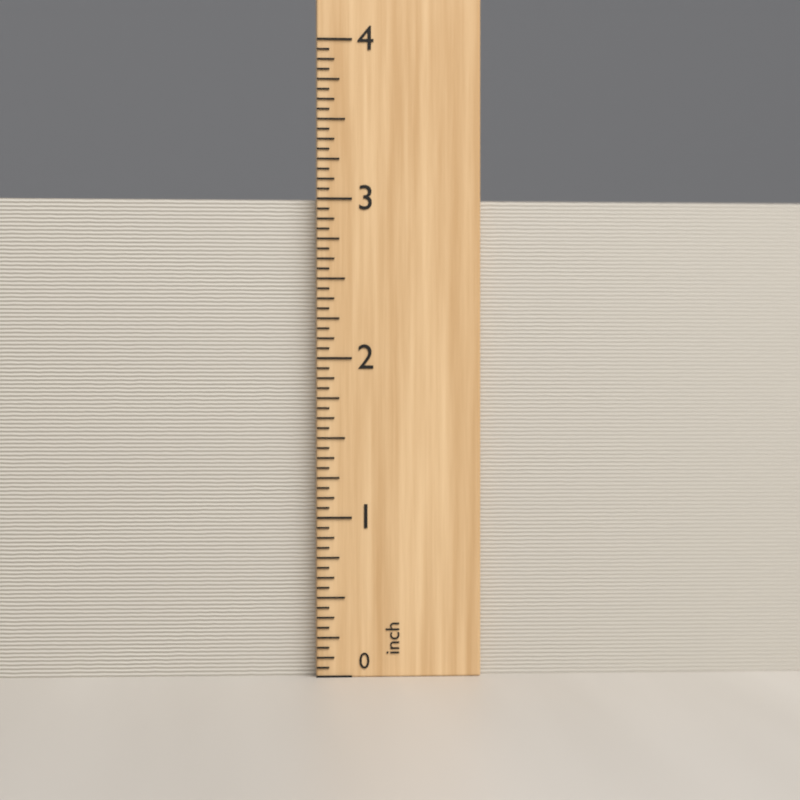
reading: 3.0000 inch
